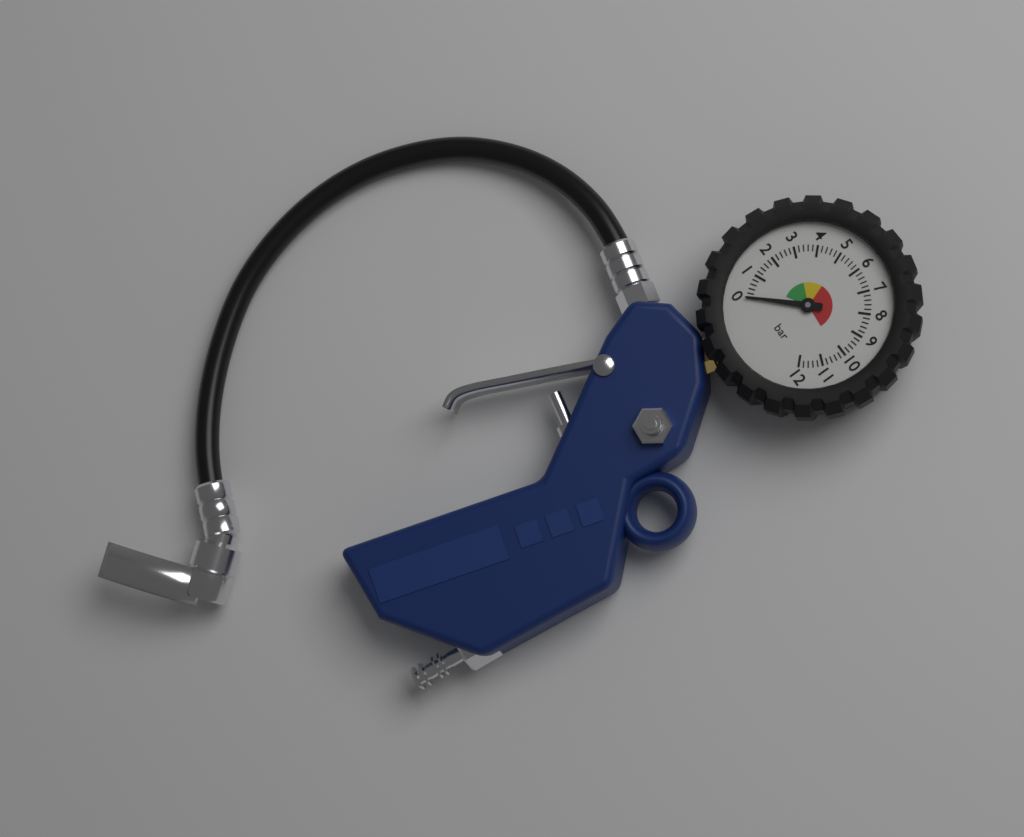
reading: 0.0 bar
